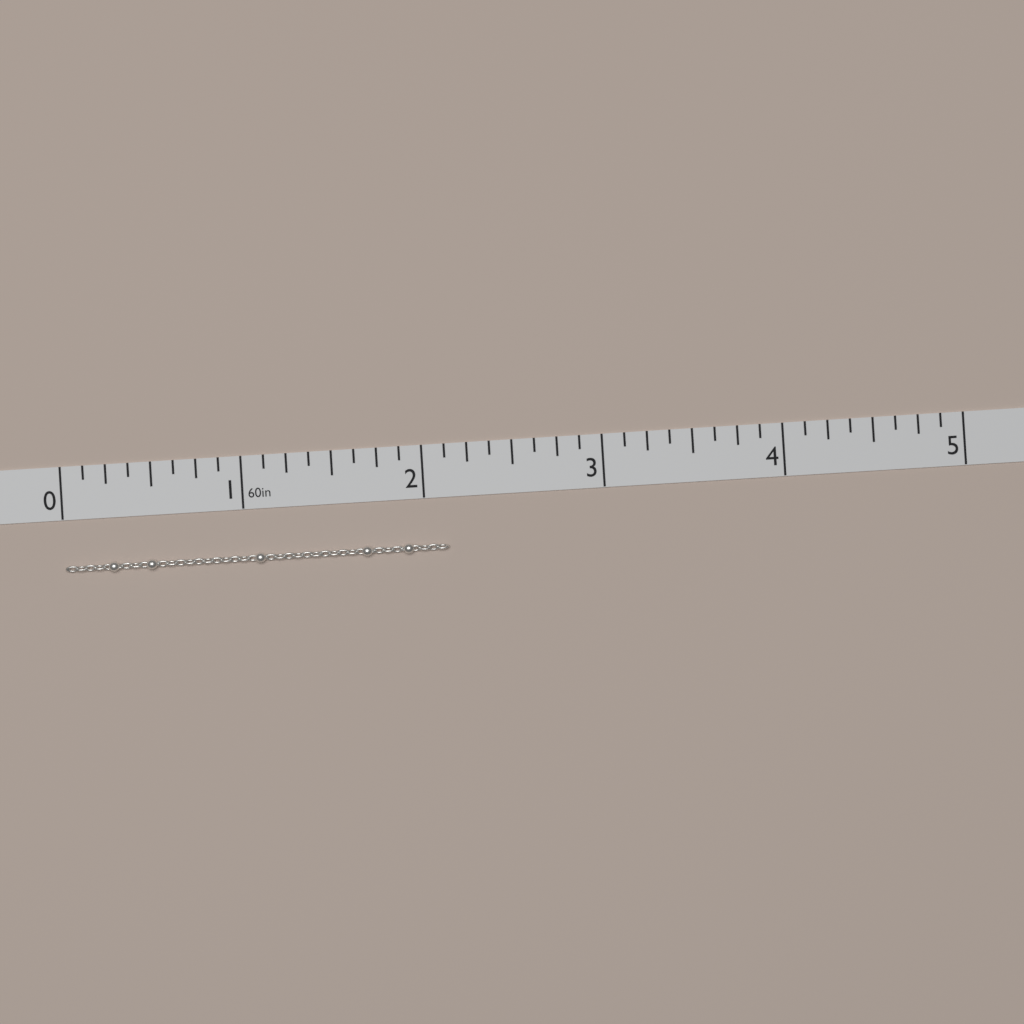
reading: 2.125 in
